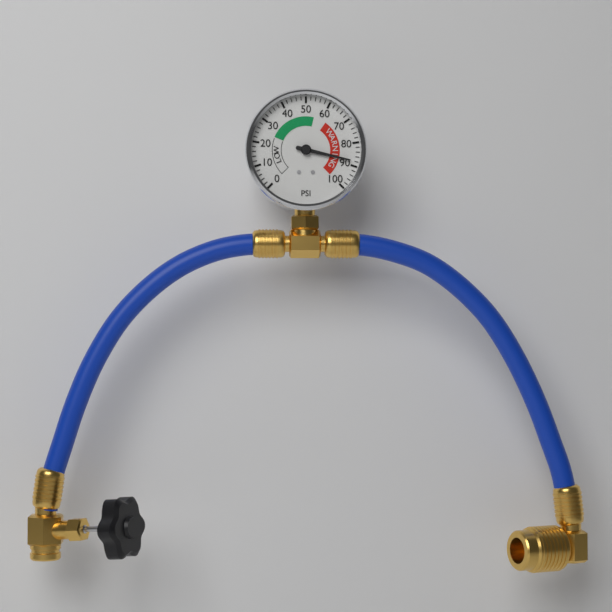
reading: 88 psi
